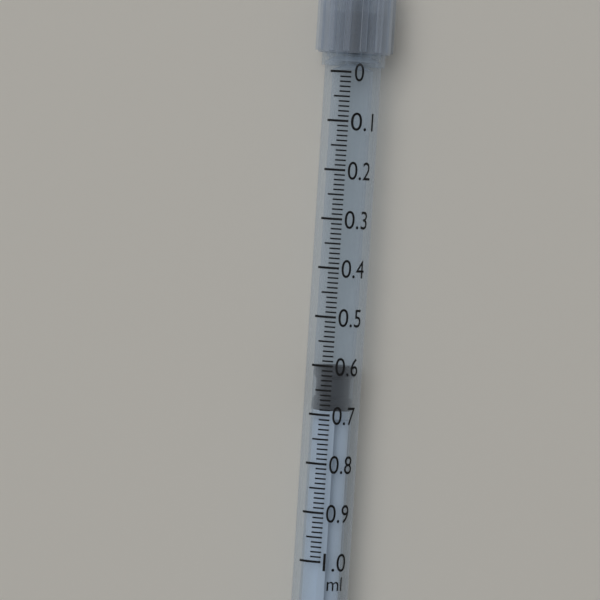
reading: 0.60 ml
